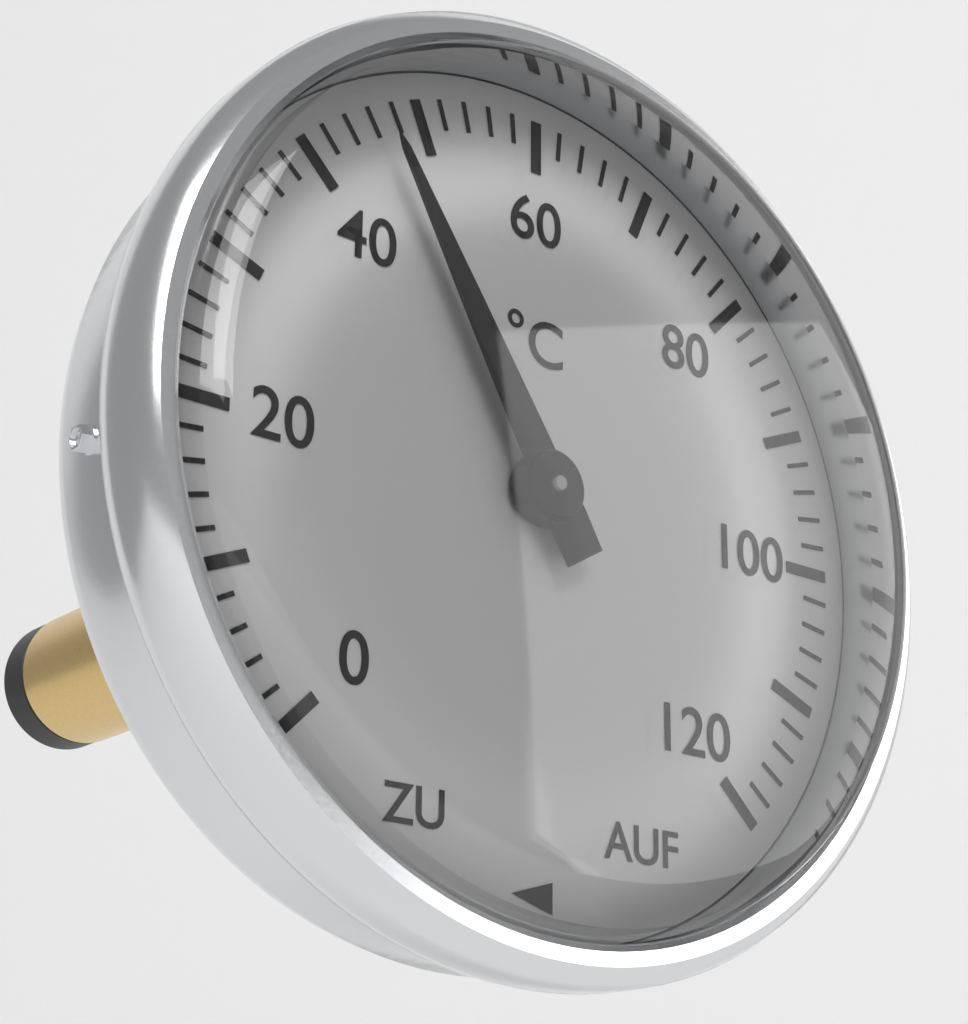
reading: 46 °C
